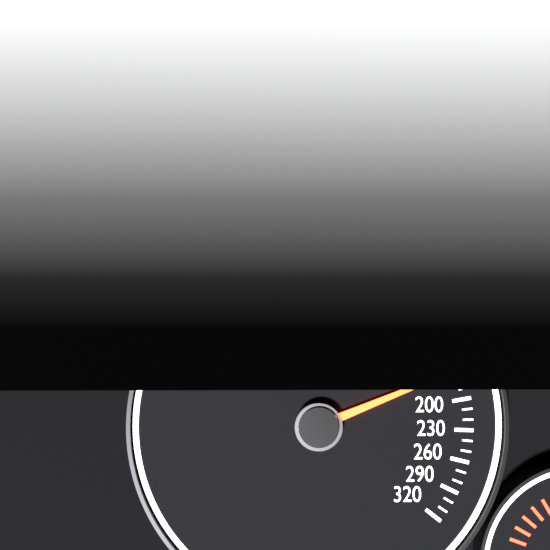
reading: 170 km/h
